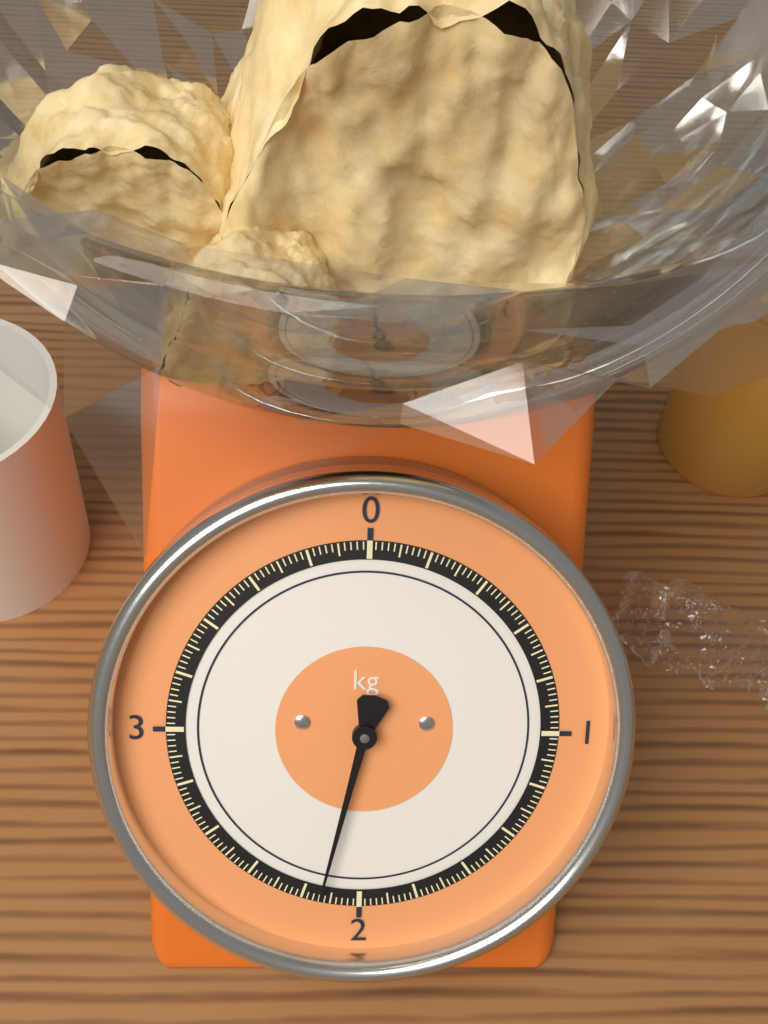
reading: 2.14 kg
